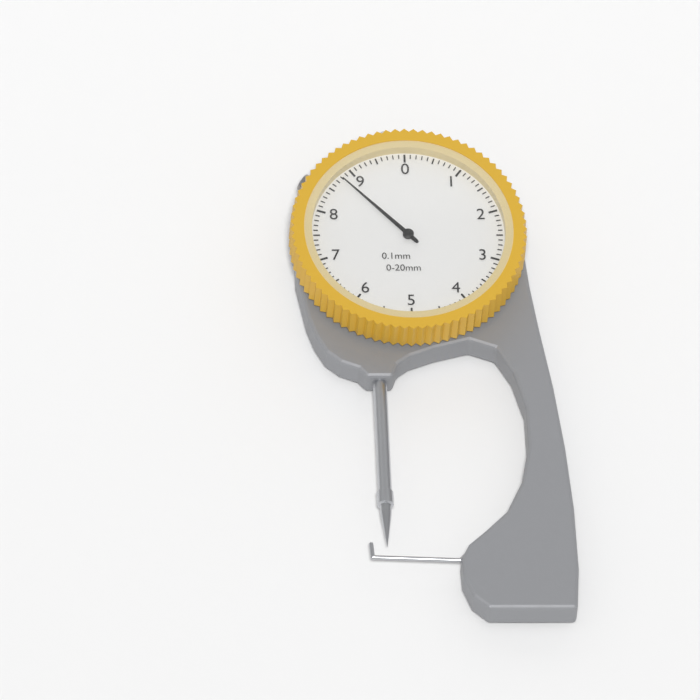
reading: 8.8 mm
